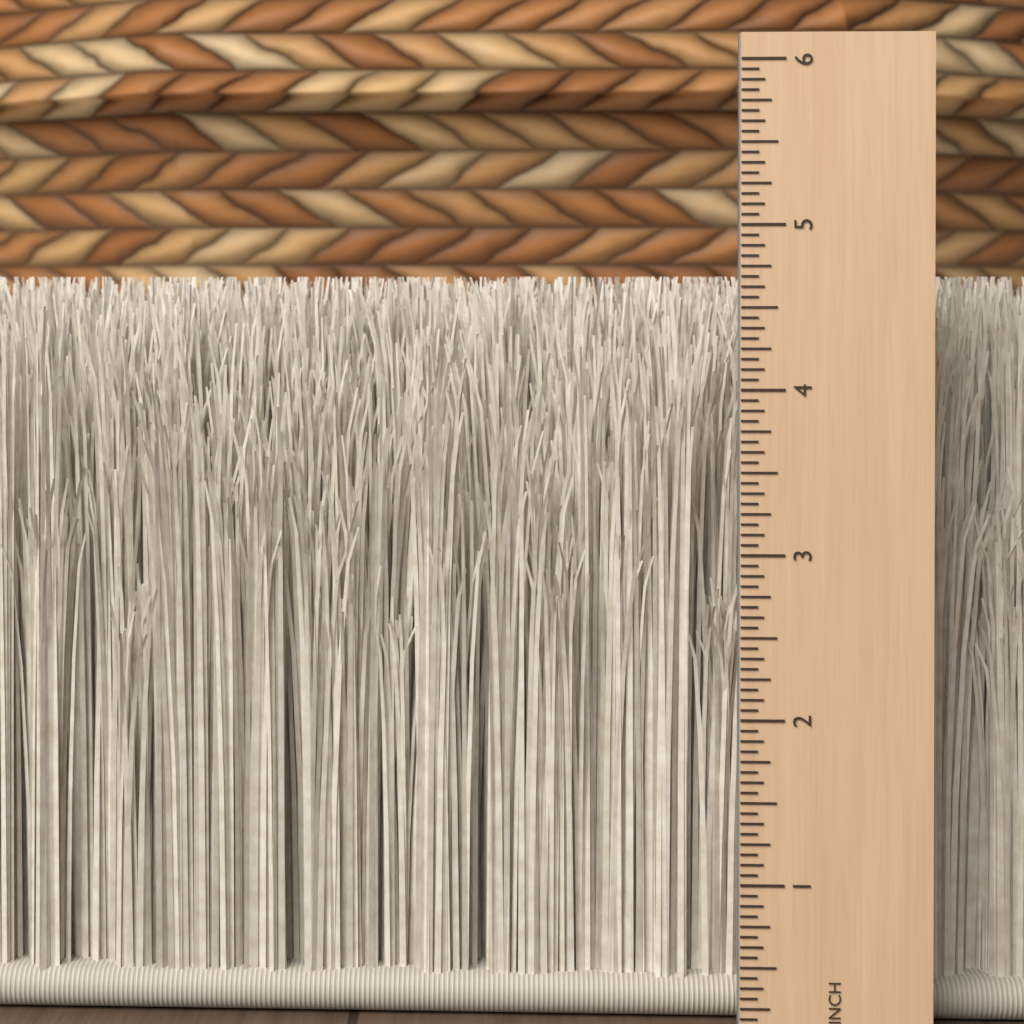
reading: 4.6875 in
